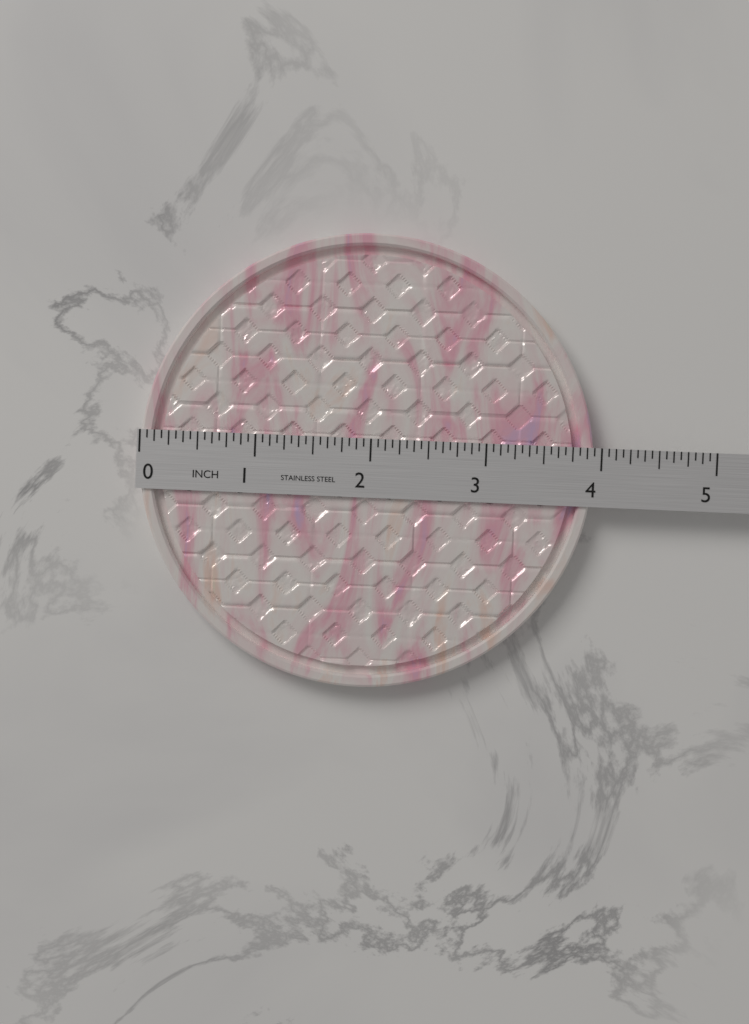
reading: 3.9375 in
